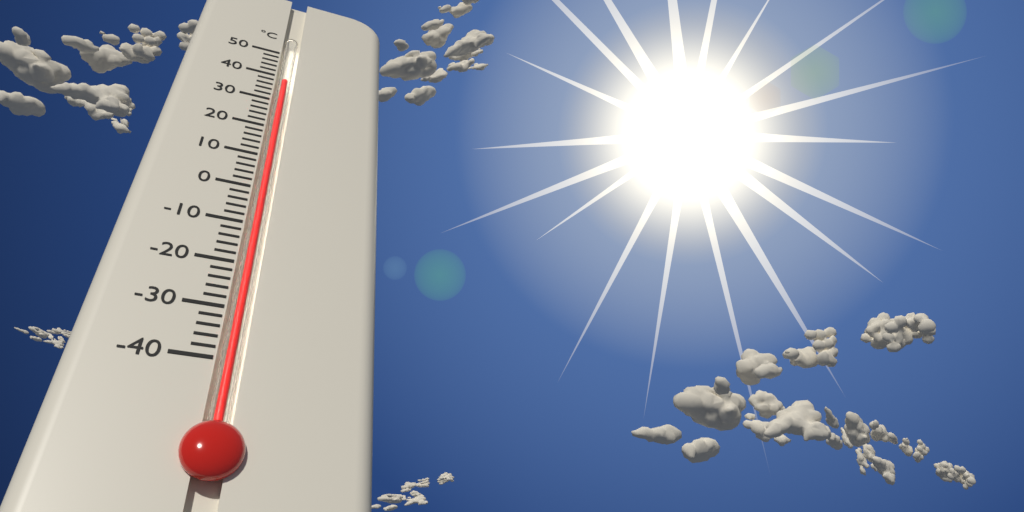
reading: 38 °C
